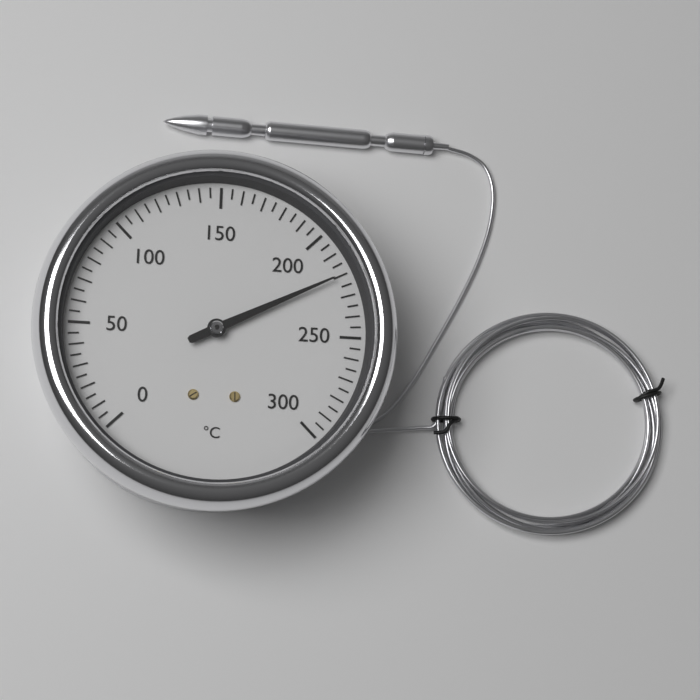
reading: 220 °C
